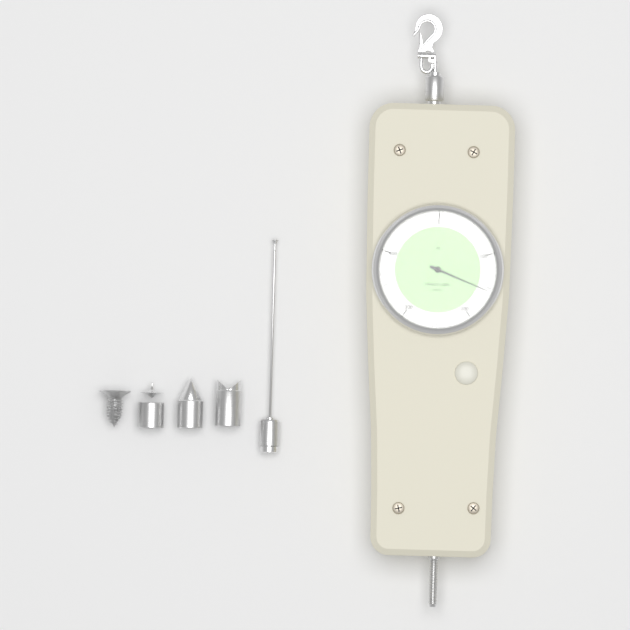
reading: 155 N
